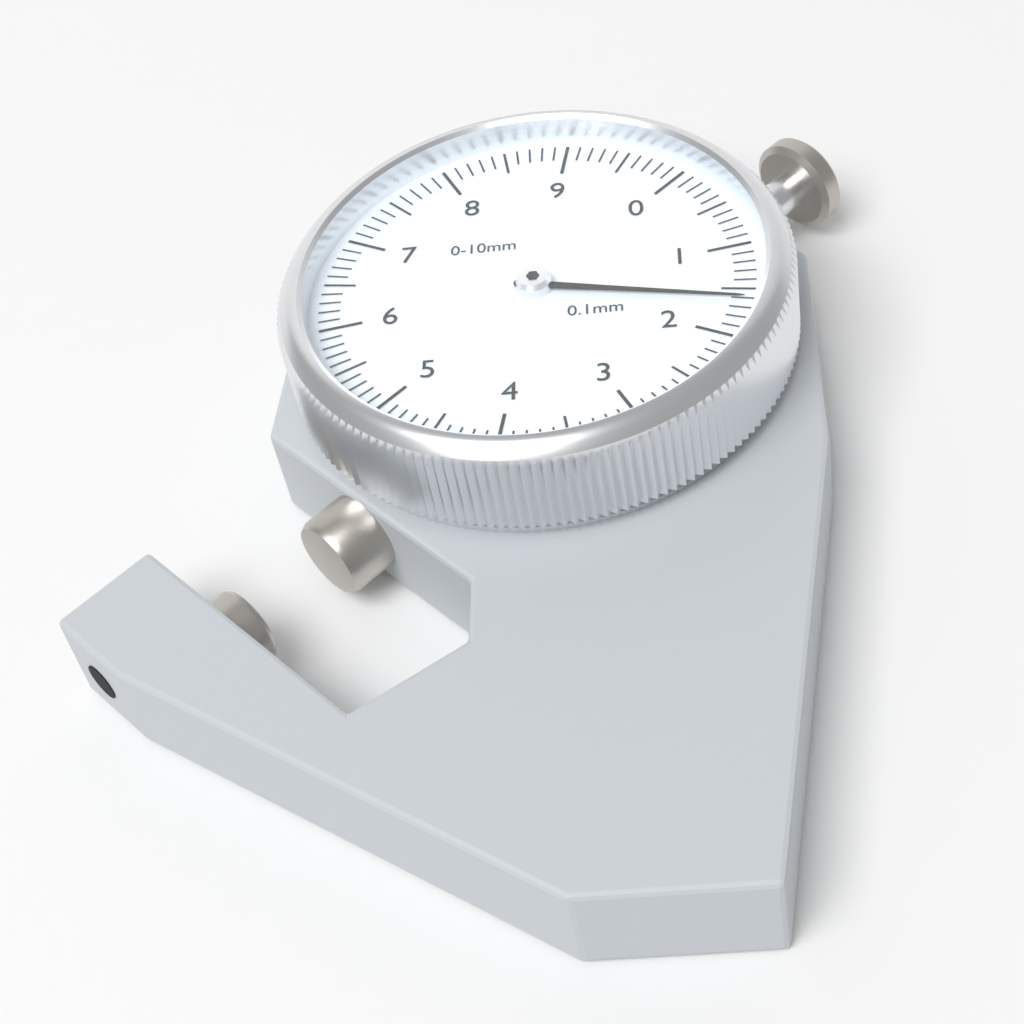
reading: 1.6 mm
